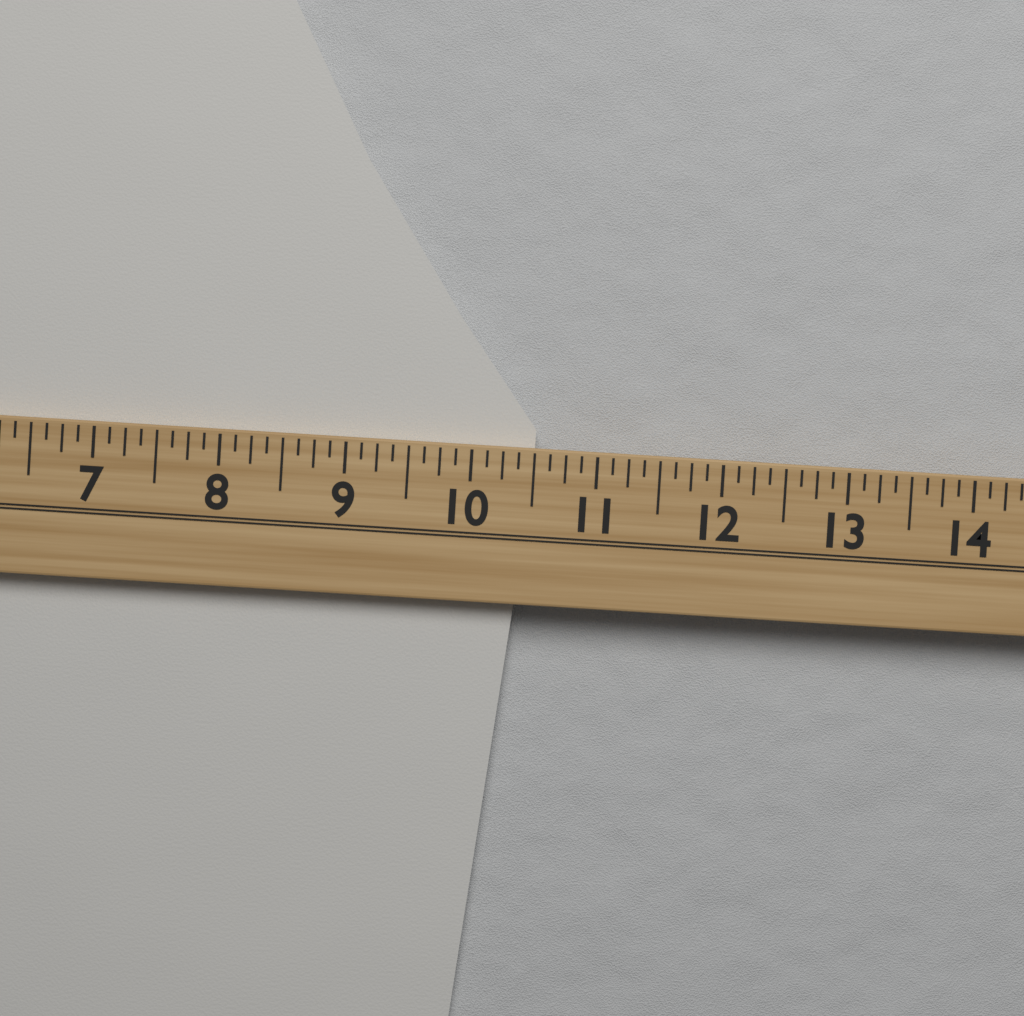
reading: 10.500 (no unit)
